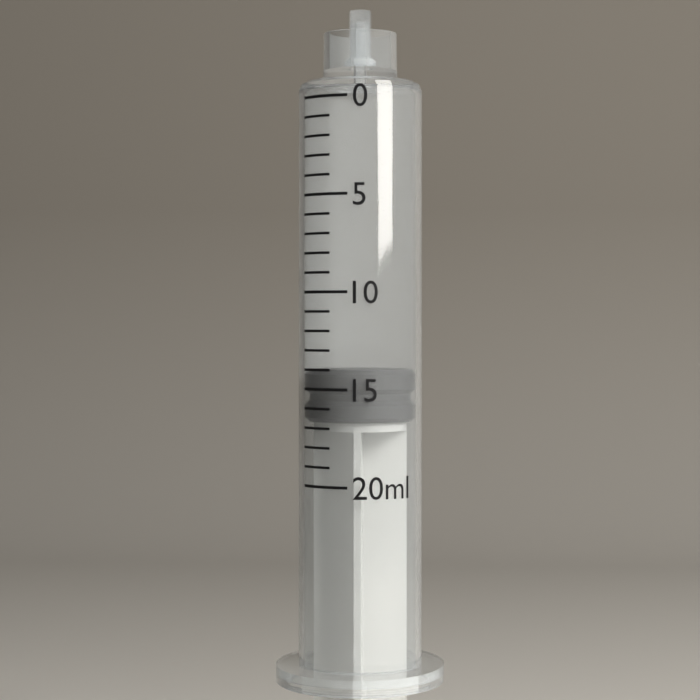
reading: 14 ml
